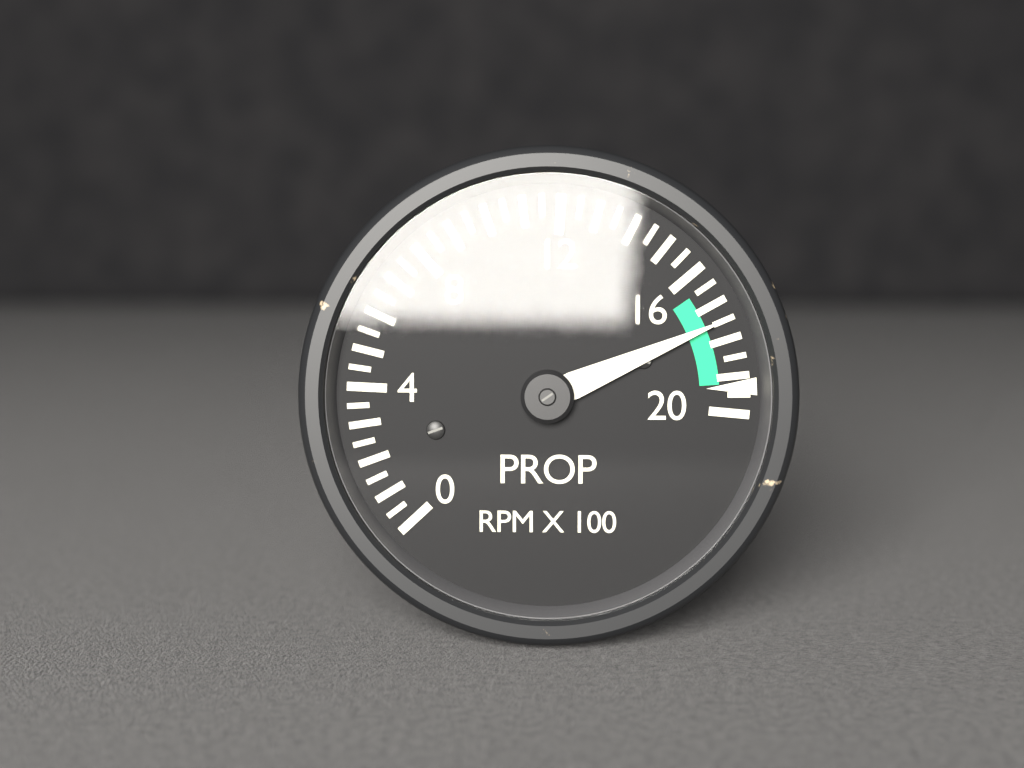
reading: 17.5 RPM X 100
